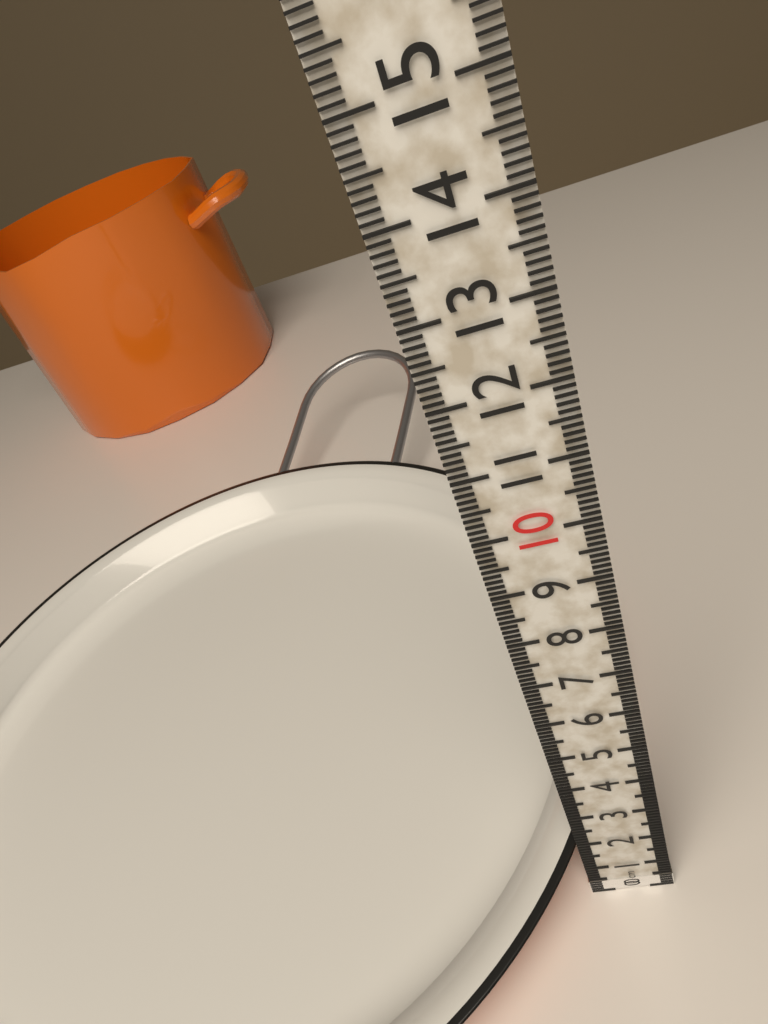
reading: 1.4 cm
